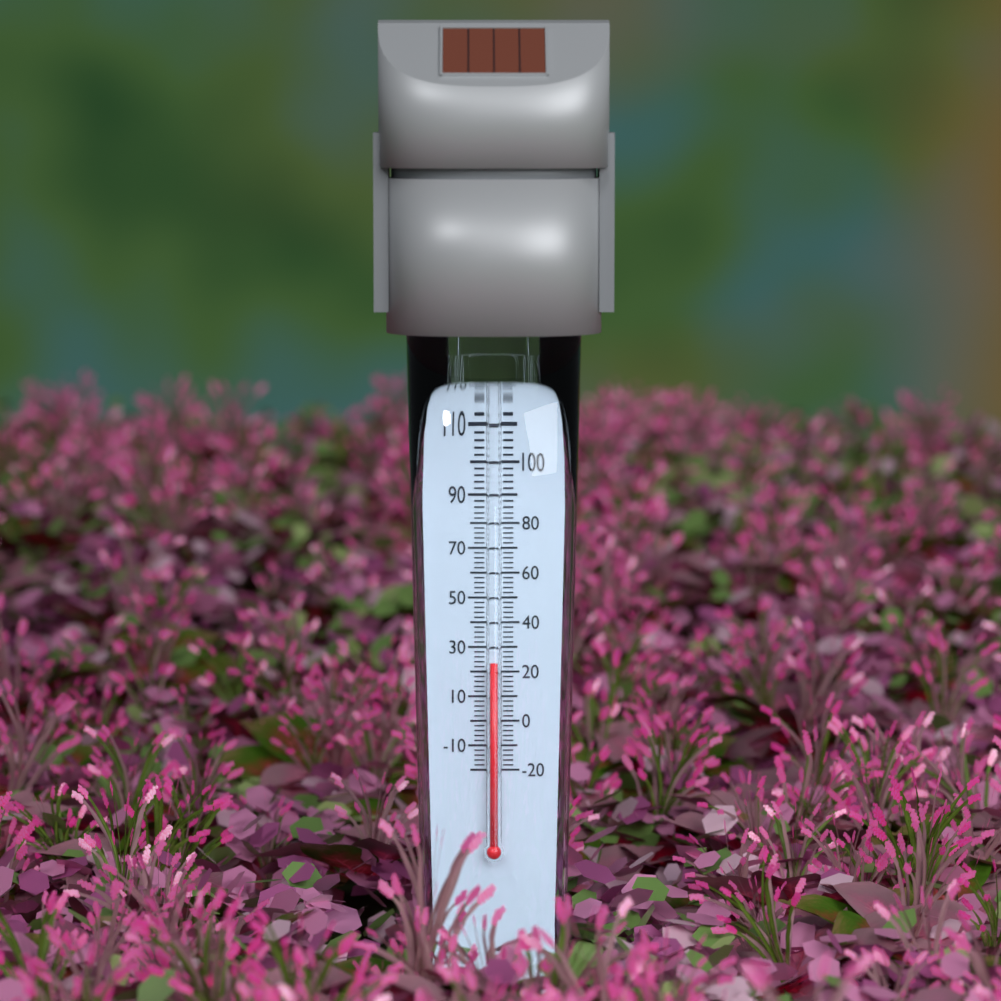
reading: 24 °F
